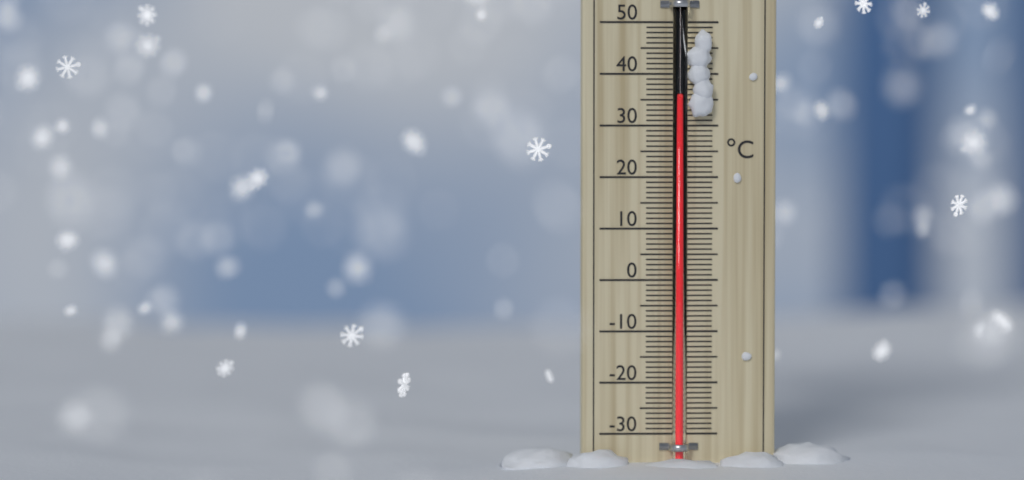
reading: 35 °C
